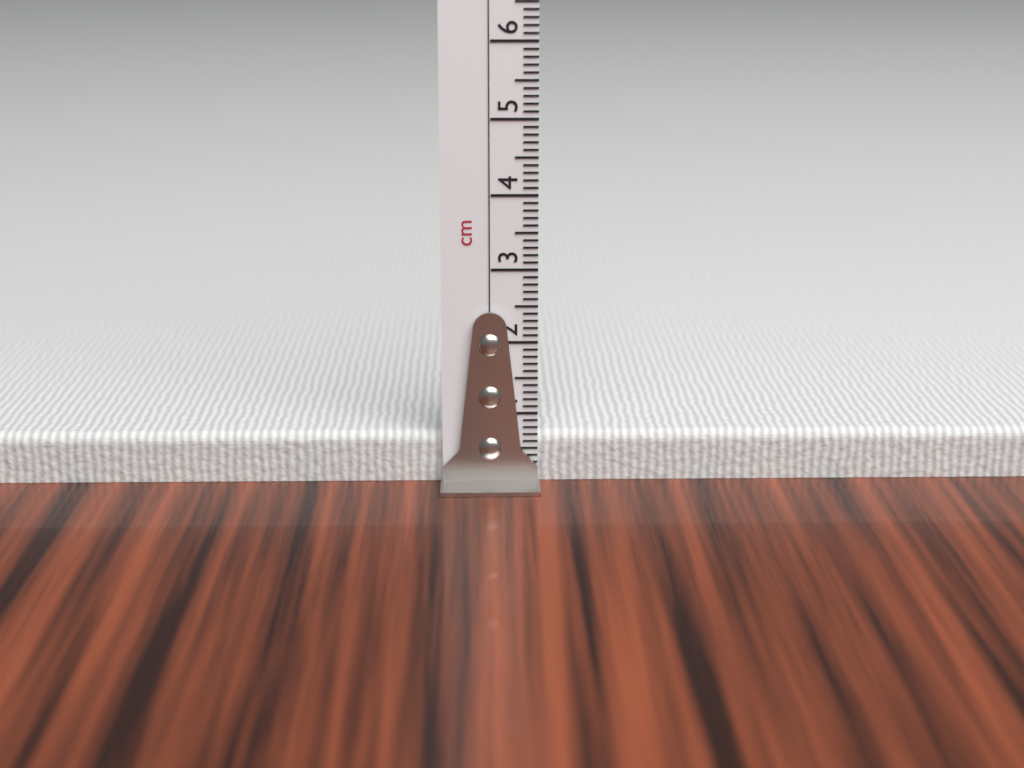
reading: 0.7 cm
